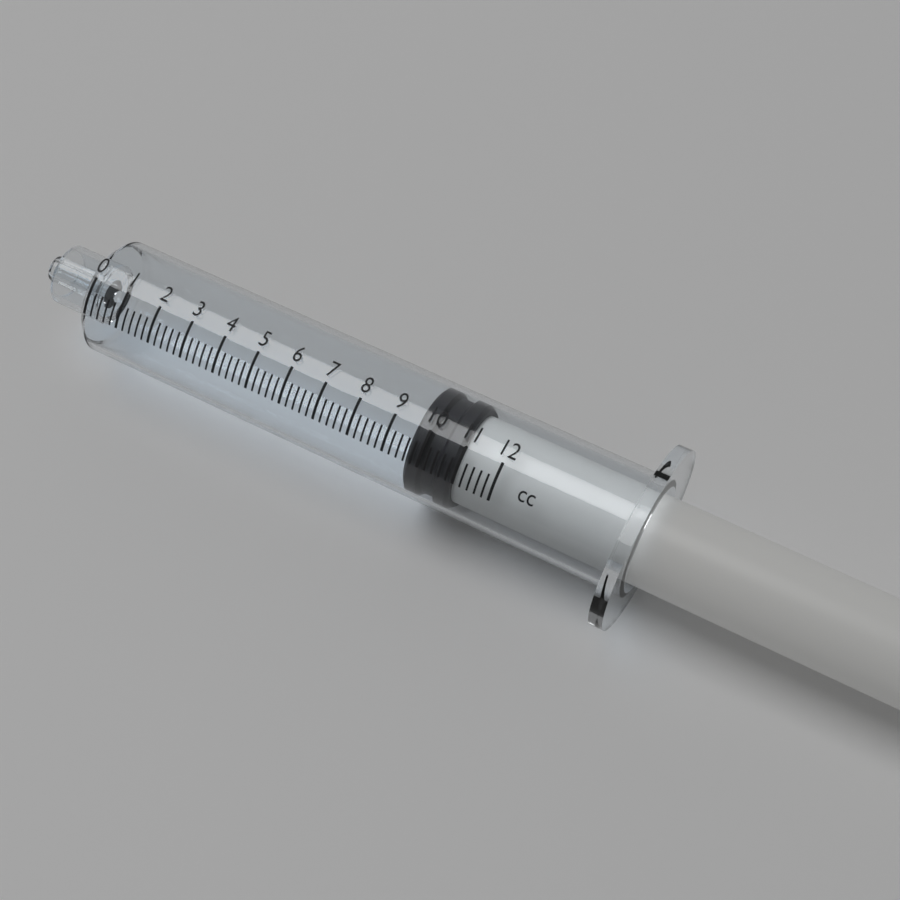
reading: 9.6 cc
